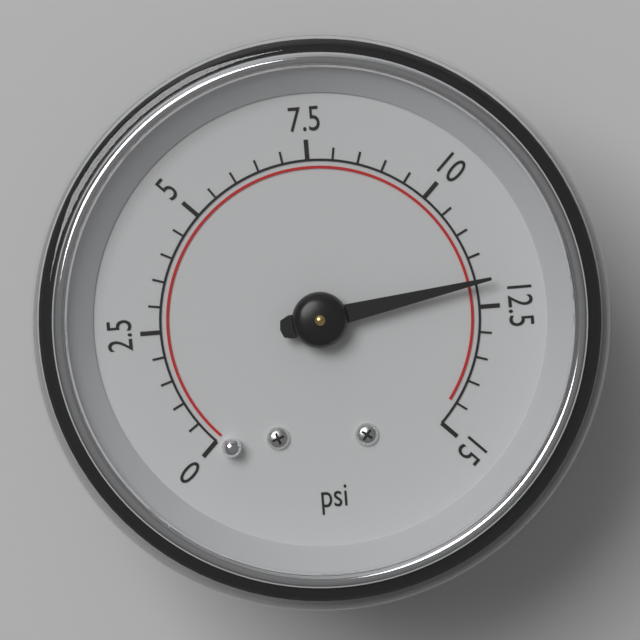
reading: 12.0 psi
